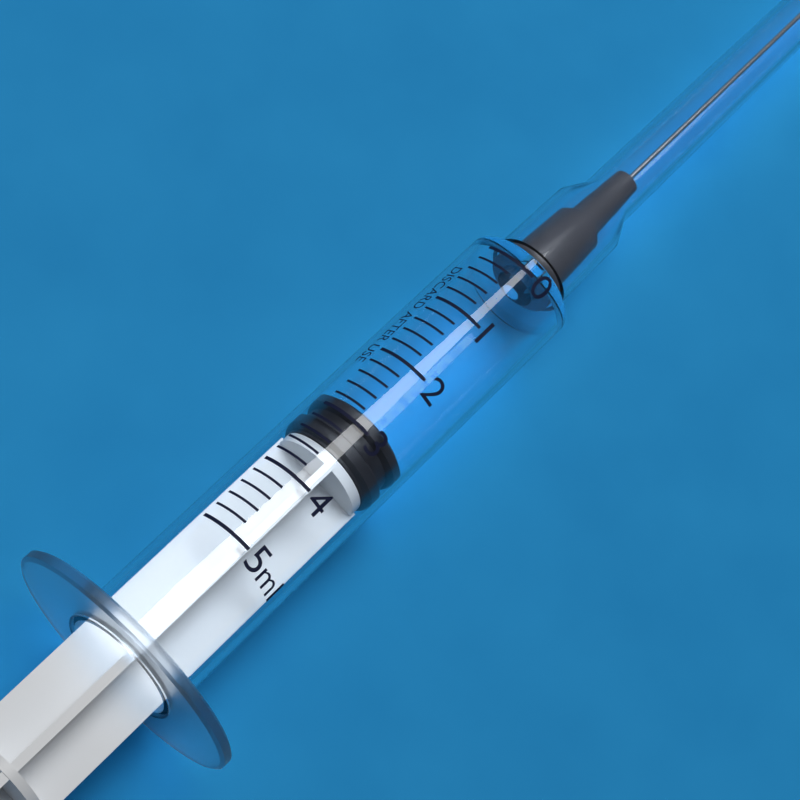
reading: 2.8 ml
